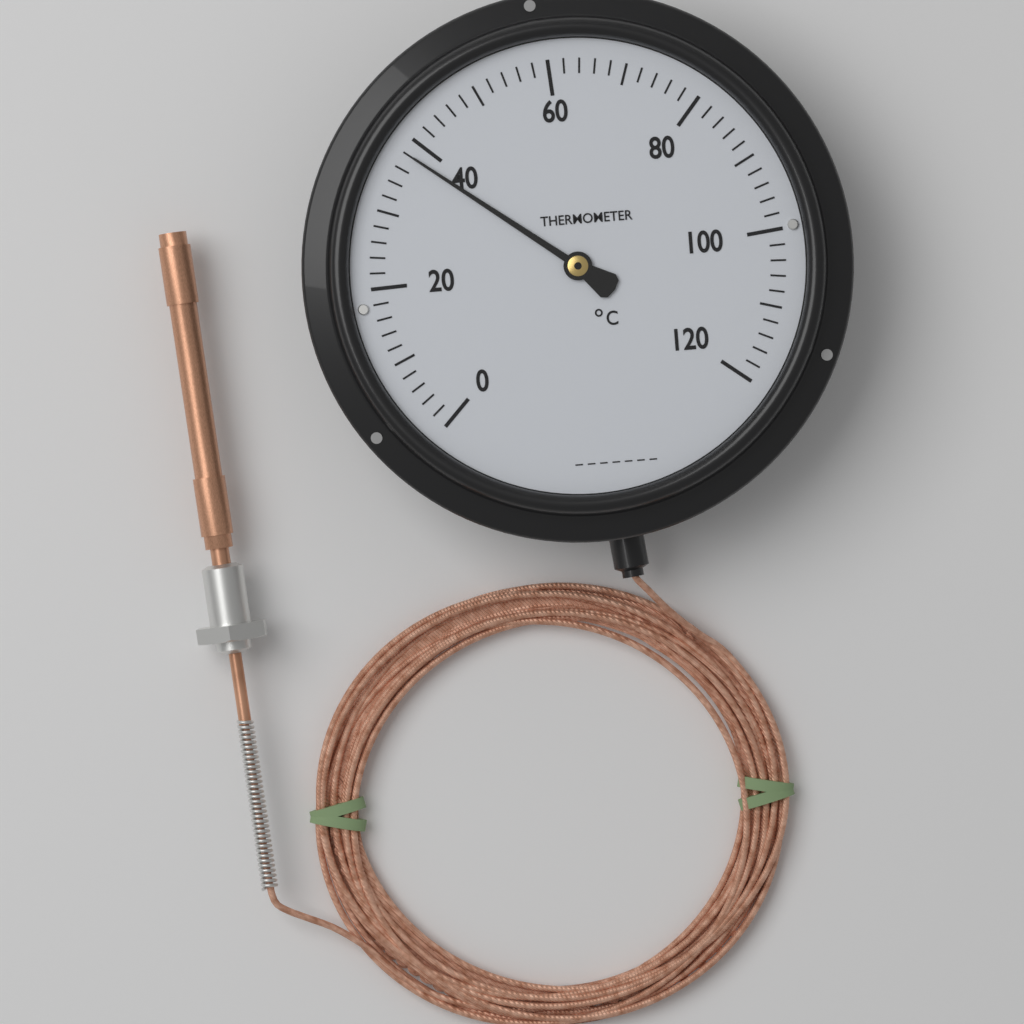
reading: 38 °C
